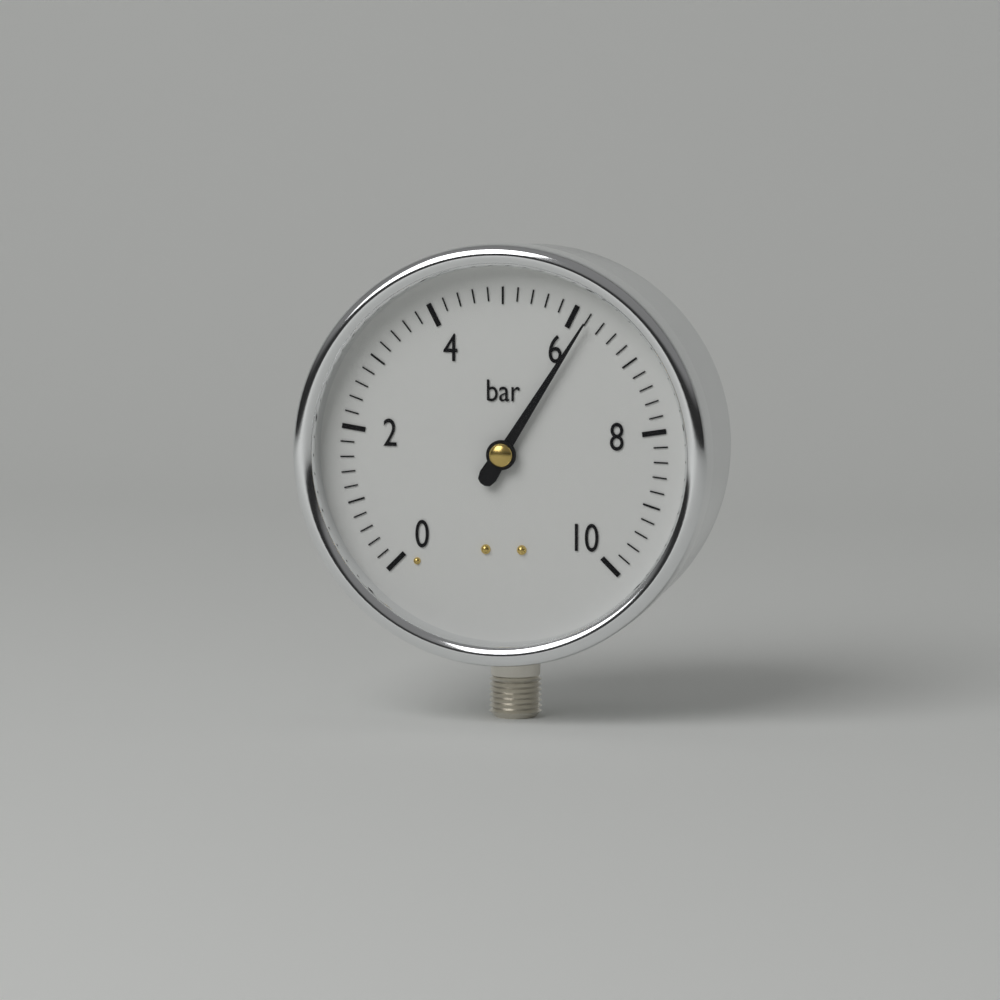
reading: 6.2 bar
